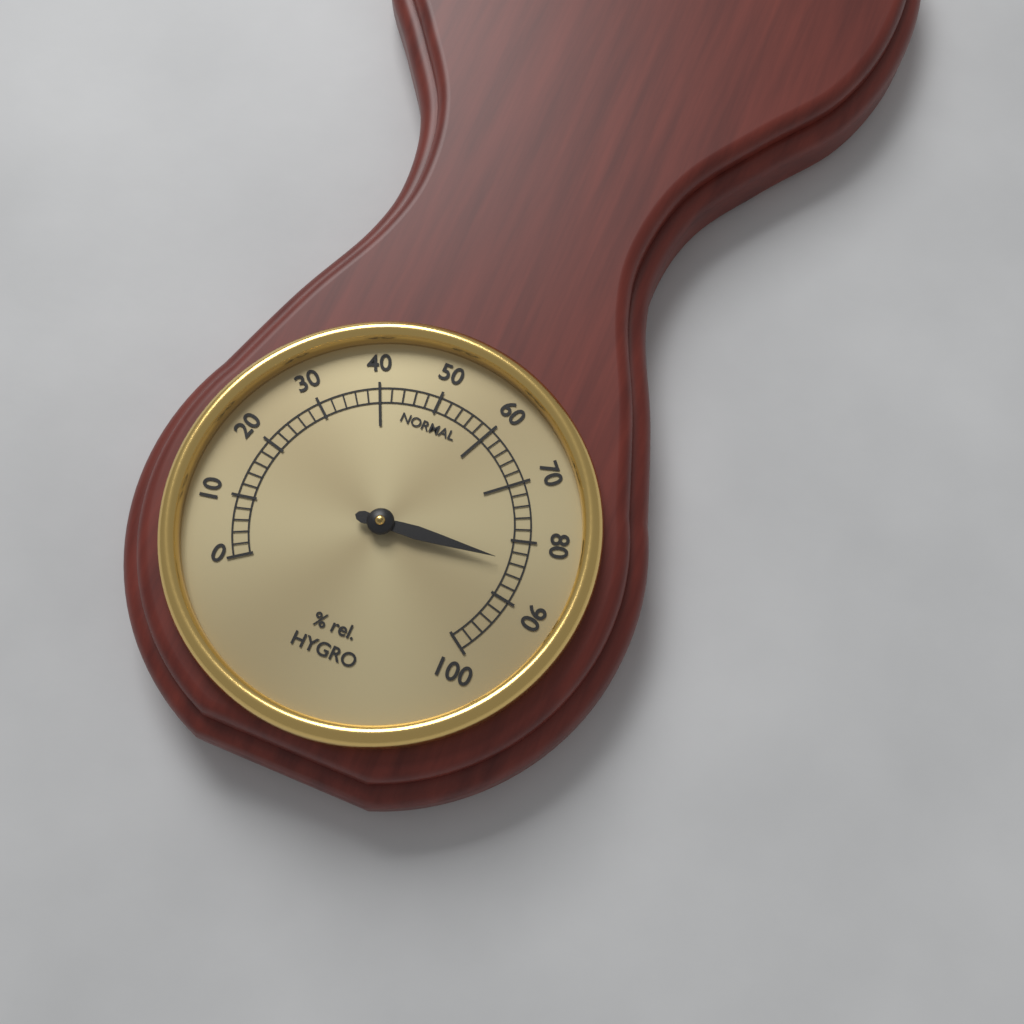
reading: 84 % rel.
